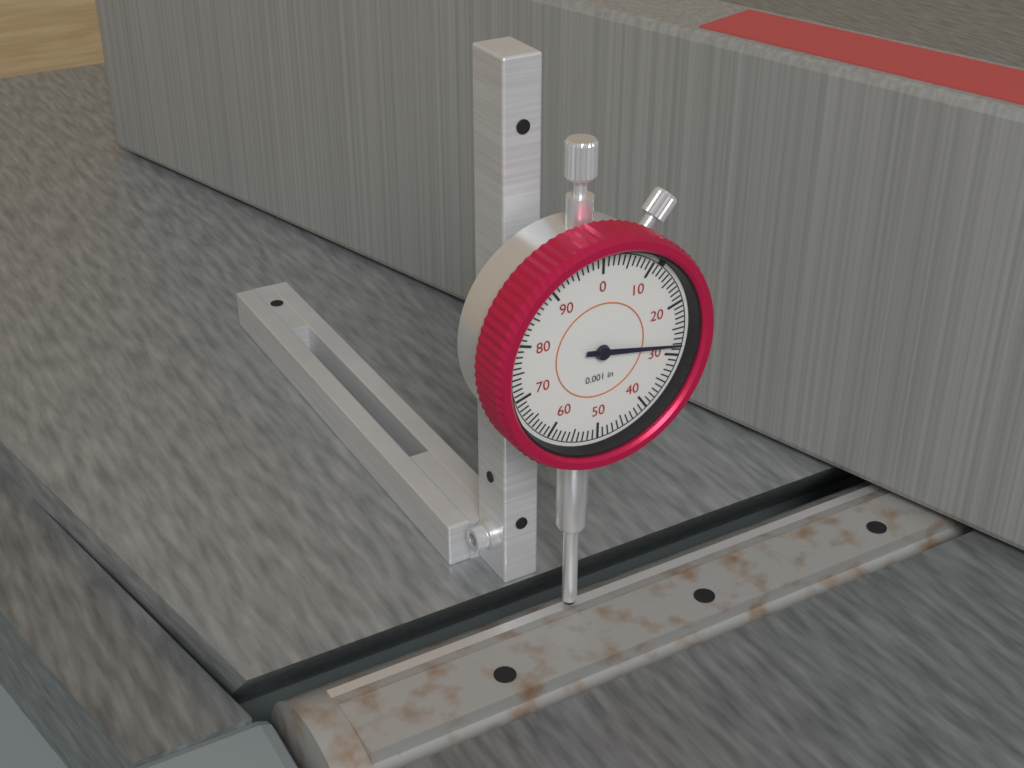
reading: 0.028 in
